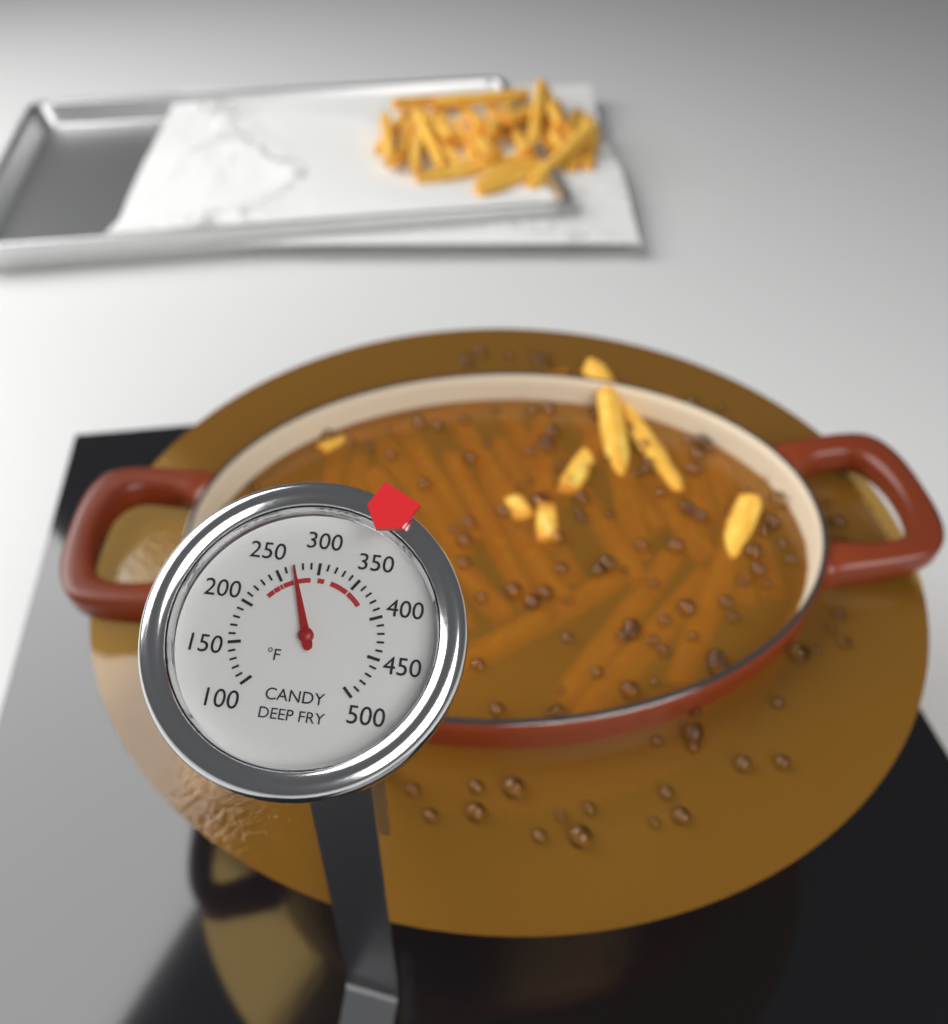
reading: 270 °F
